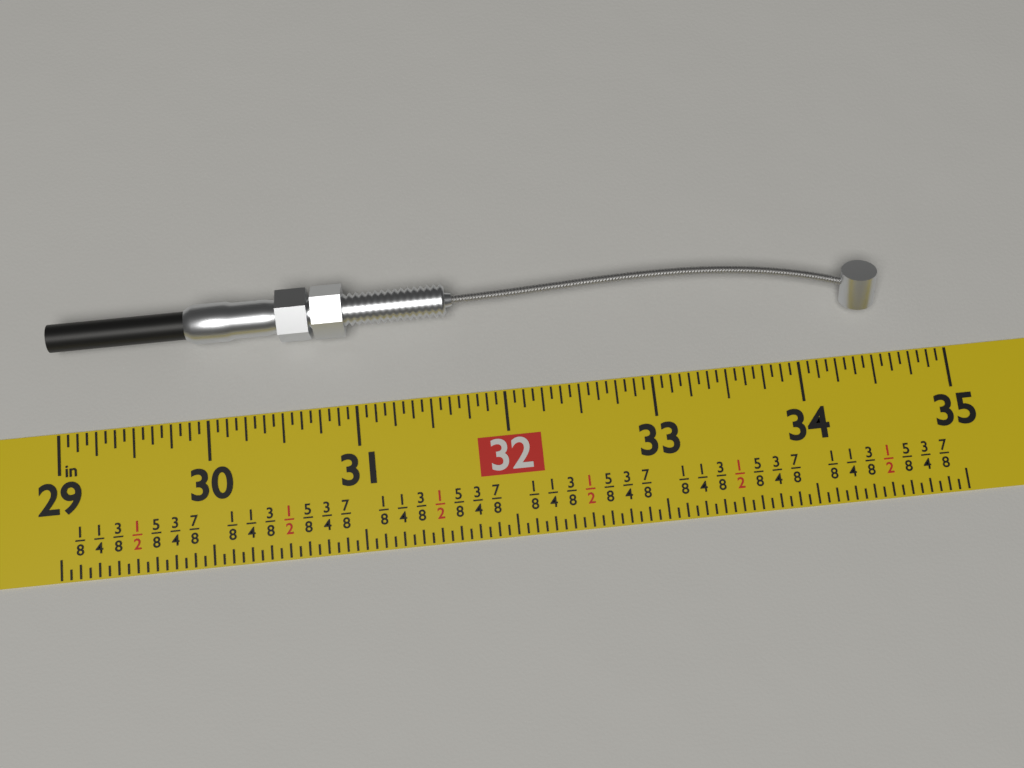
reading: 34.5625 in
